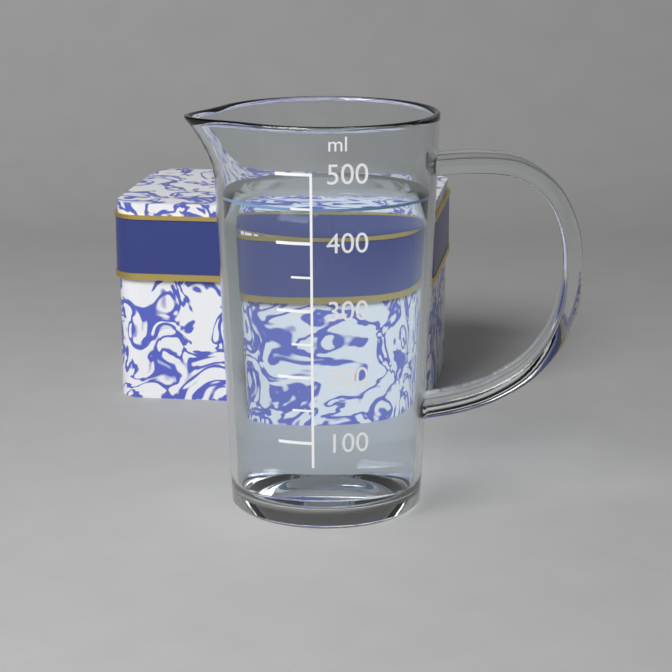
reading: 450 ml
